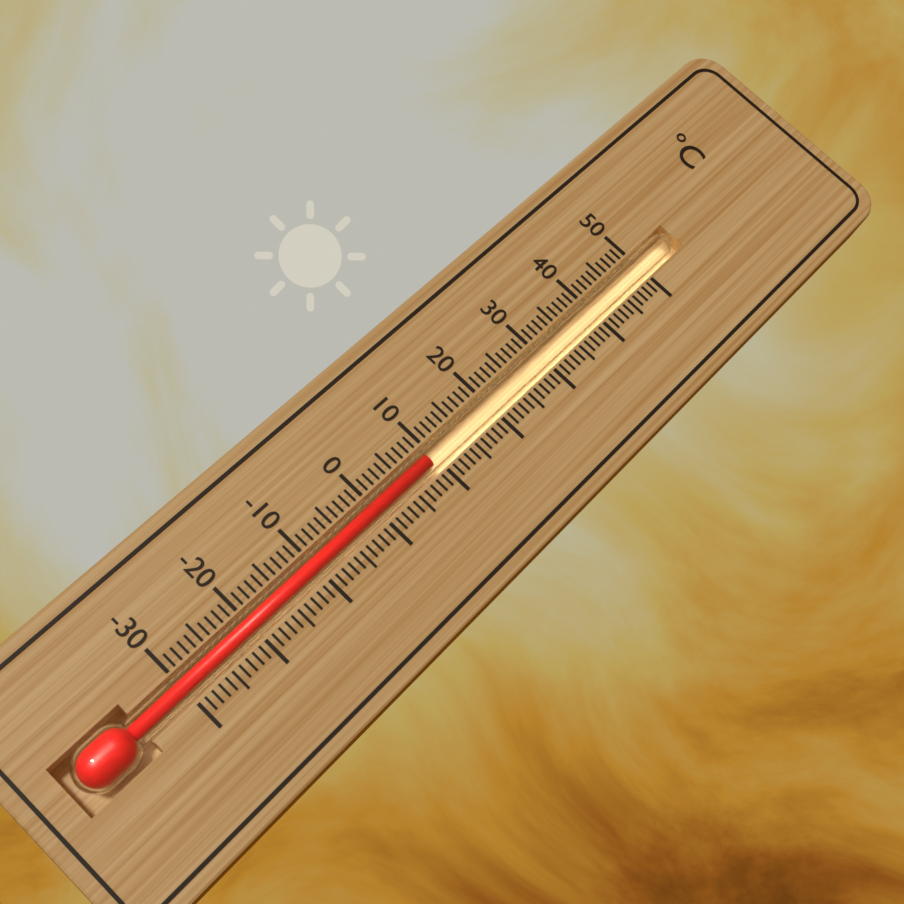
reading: 9 °C
